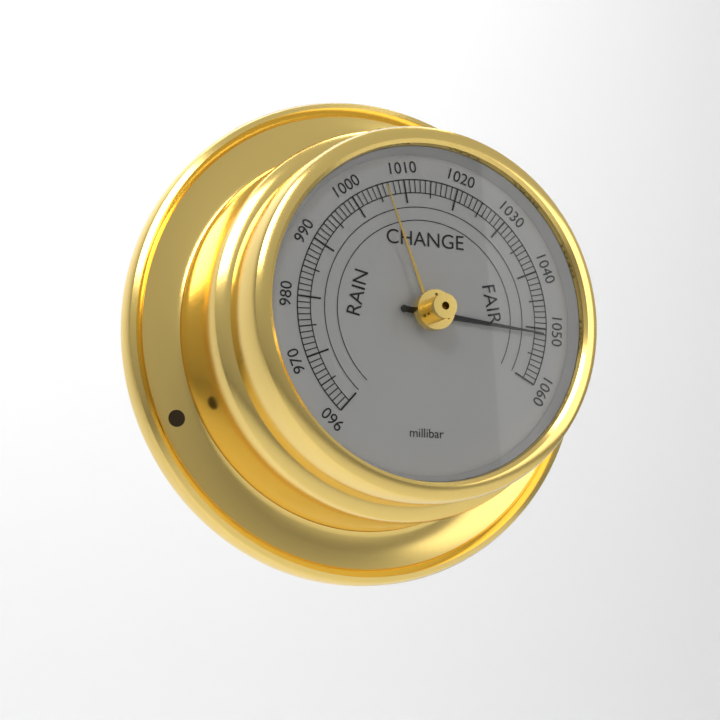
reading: 1051 millibar
